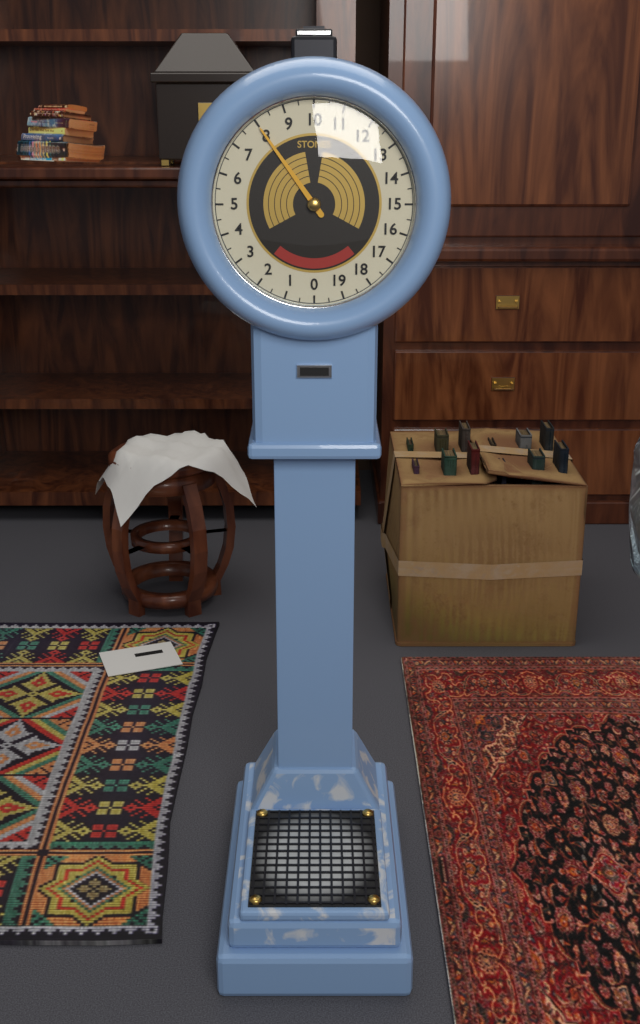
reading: 8.0 stones
